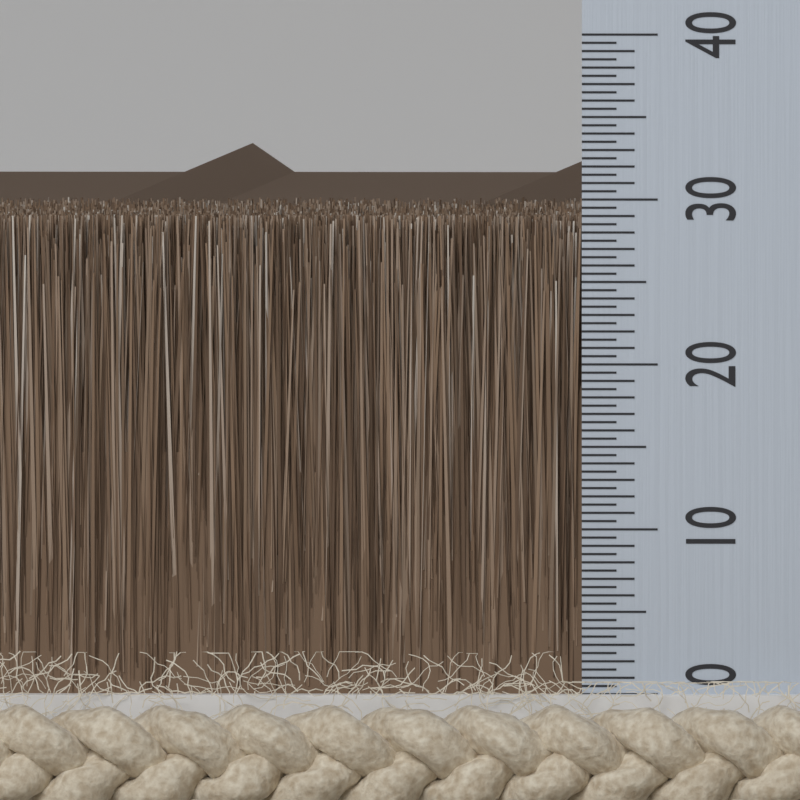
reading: 29.0 (no unit)
